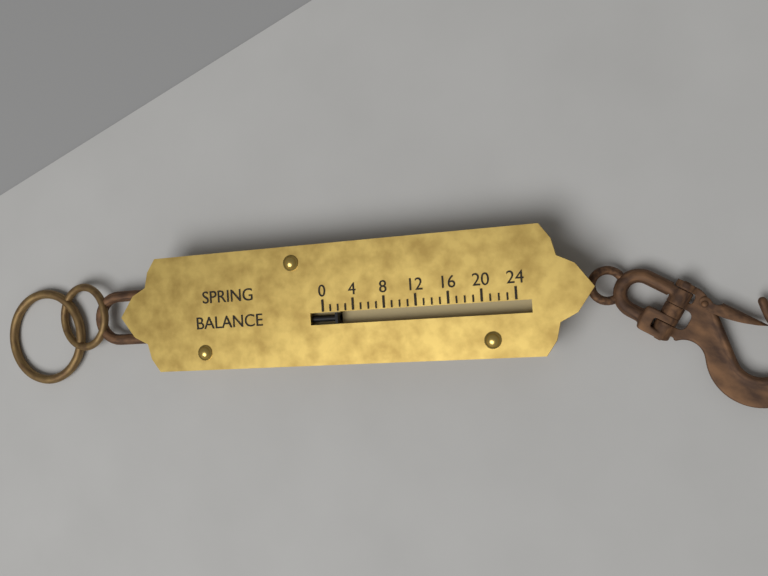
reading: 2 (no unit)
